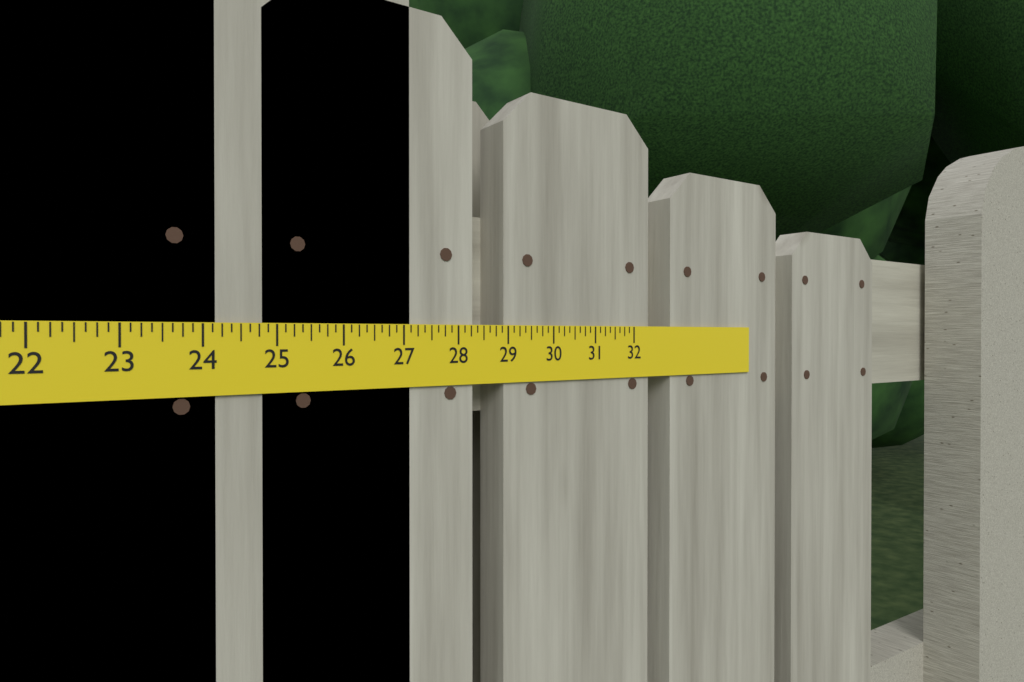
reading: 27.125 in
